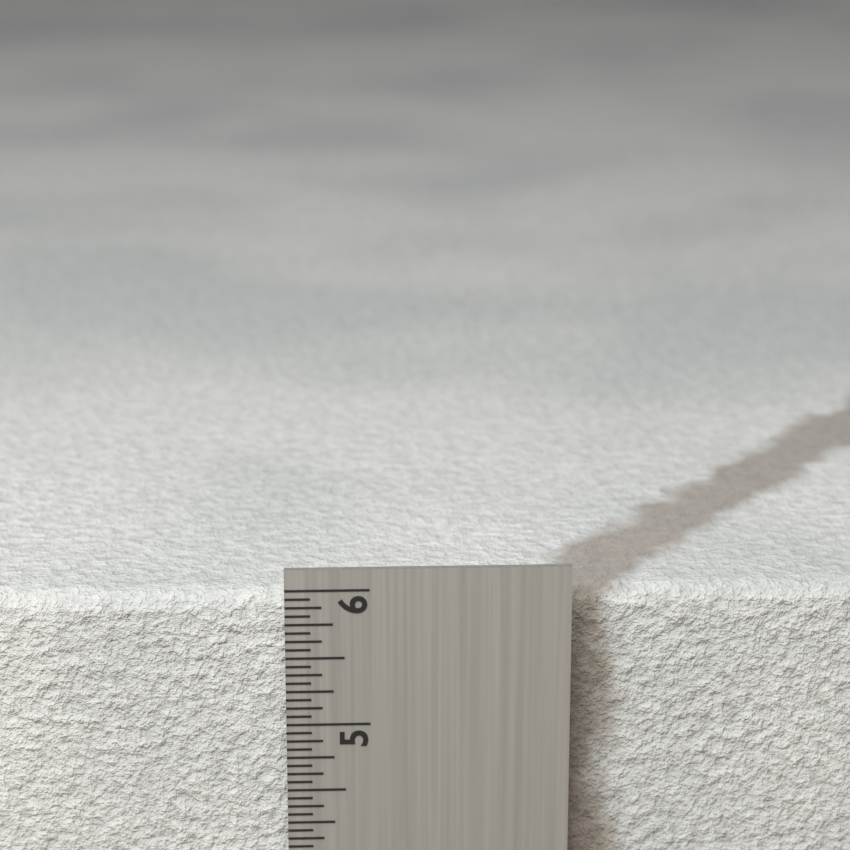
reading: 5.8750 in
